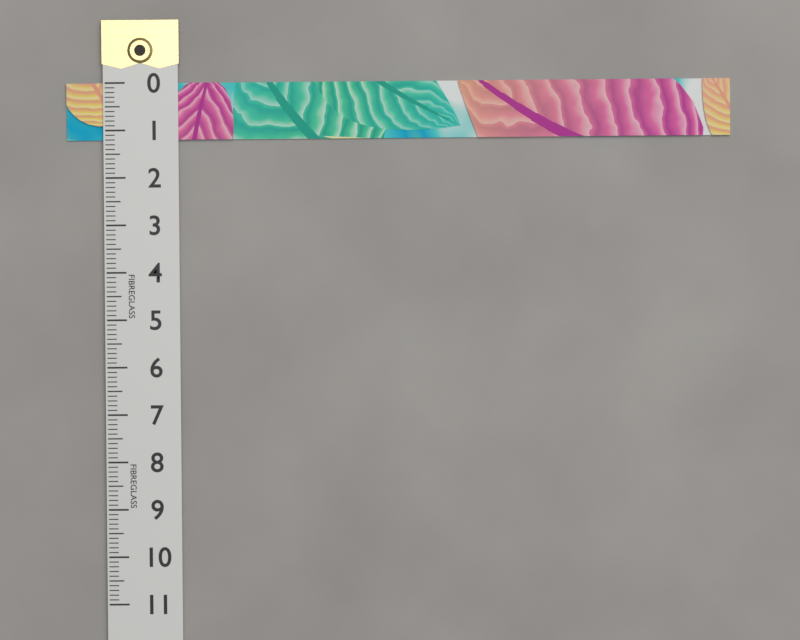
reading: 1.2 (no unit)
